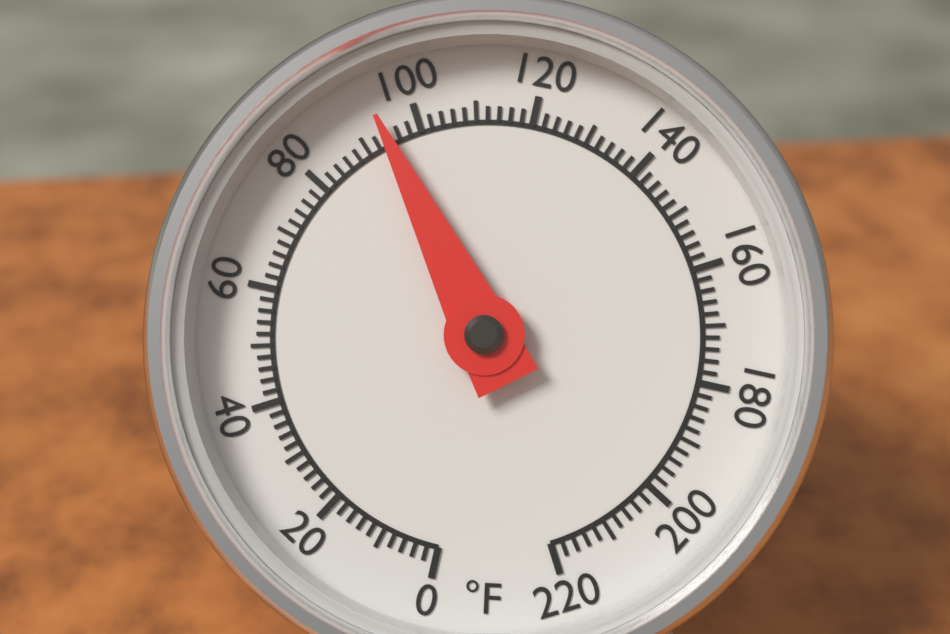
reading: 94 °F
